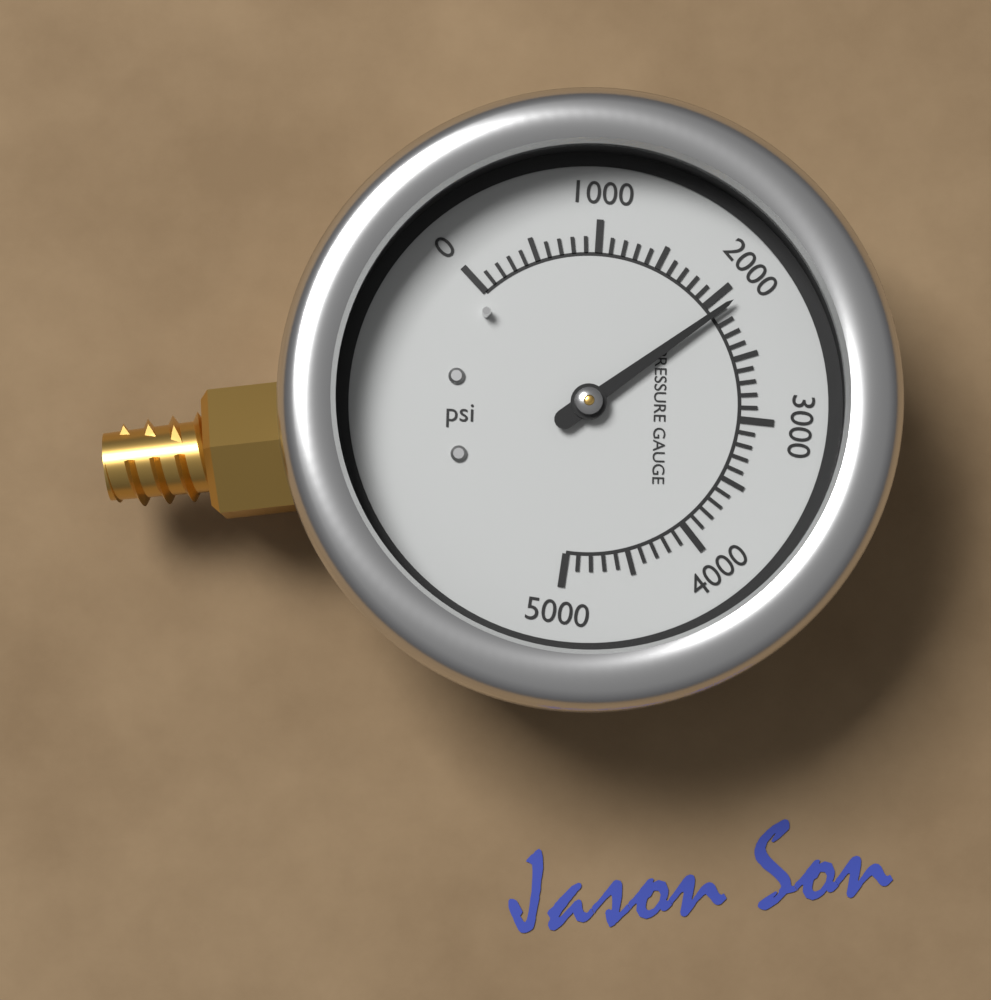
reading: 2100 psi
